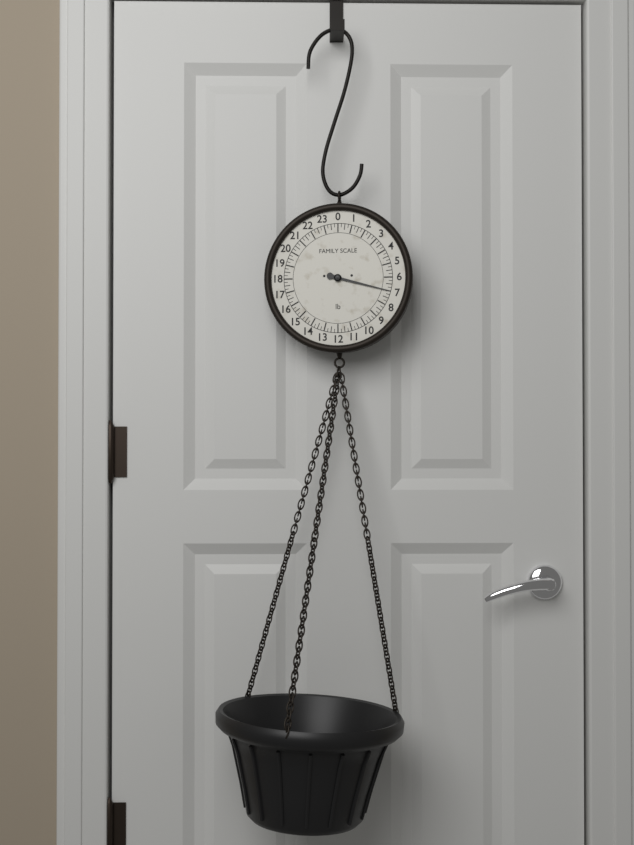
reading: 7.00 lb
